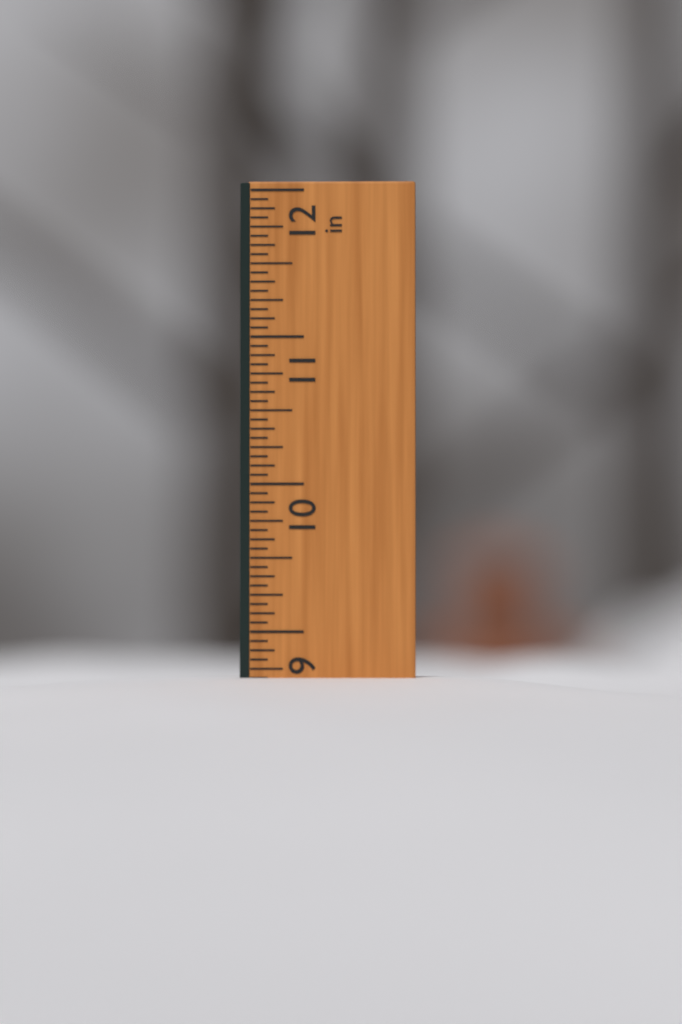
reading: 8.6875 in
